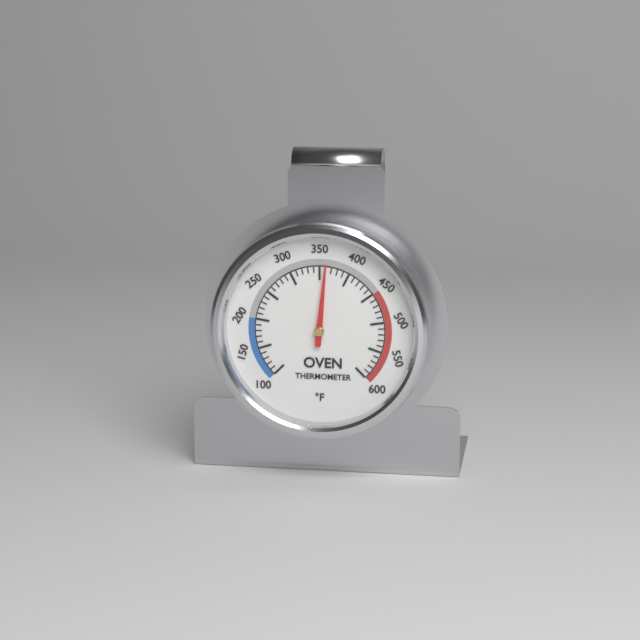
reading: 360 °F
